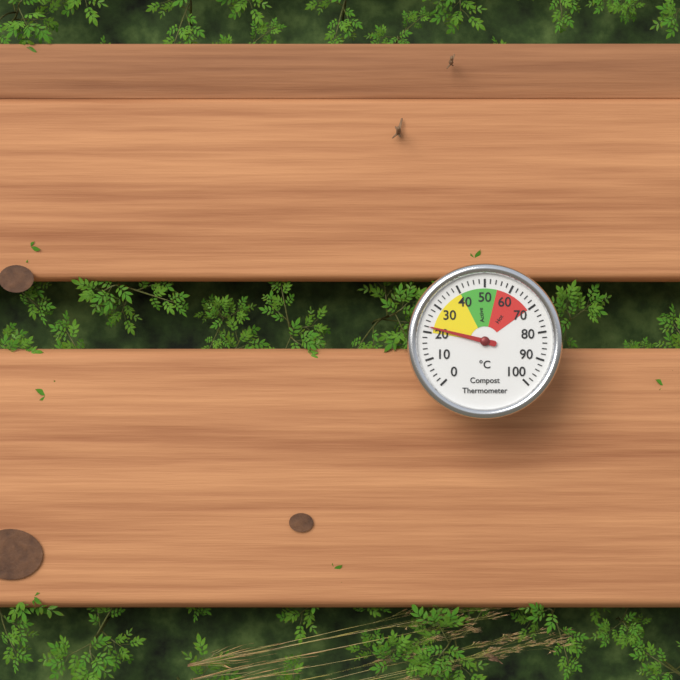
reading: 22 °C
